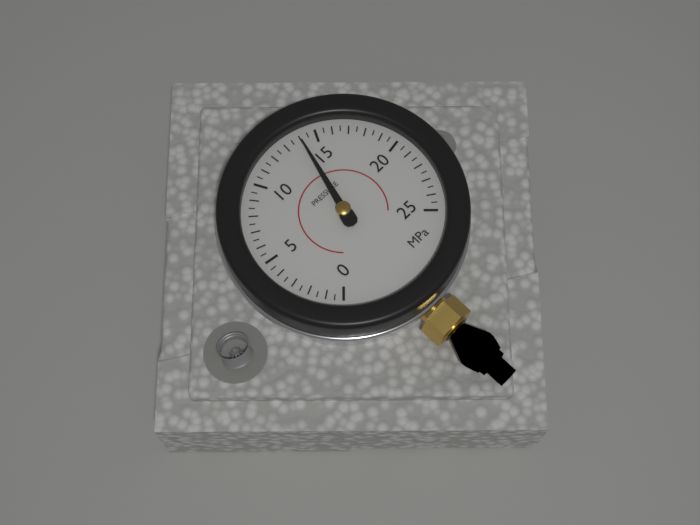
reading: 14.0 MPa
